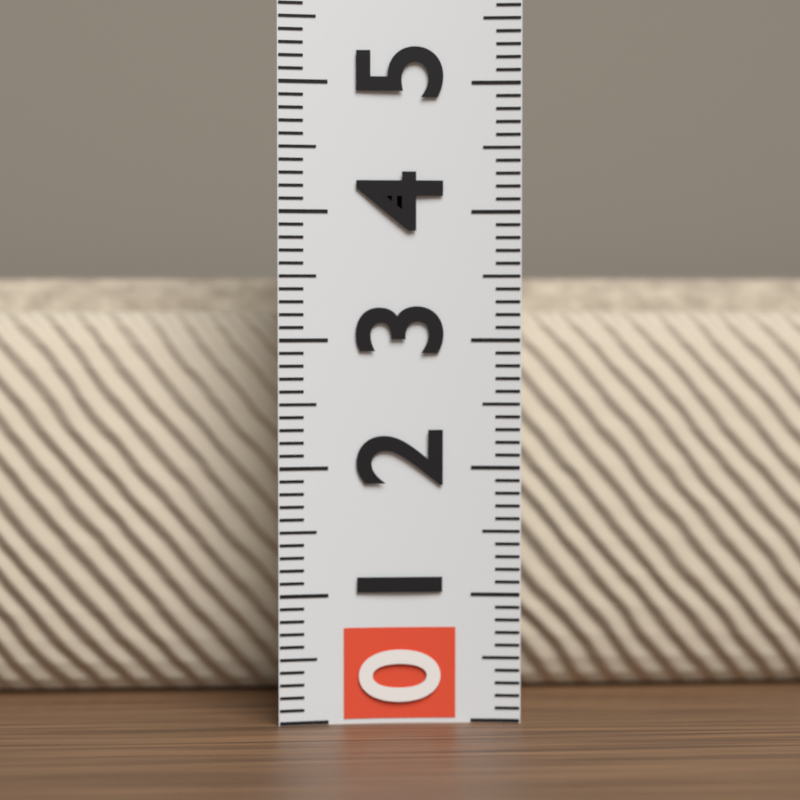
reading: 3.5 (no unit)
